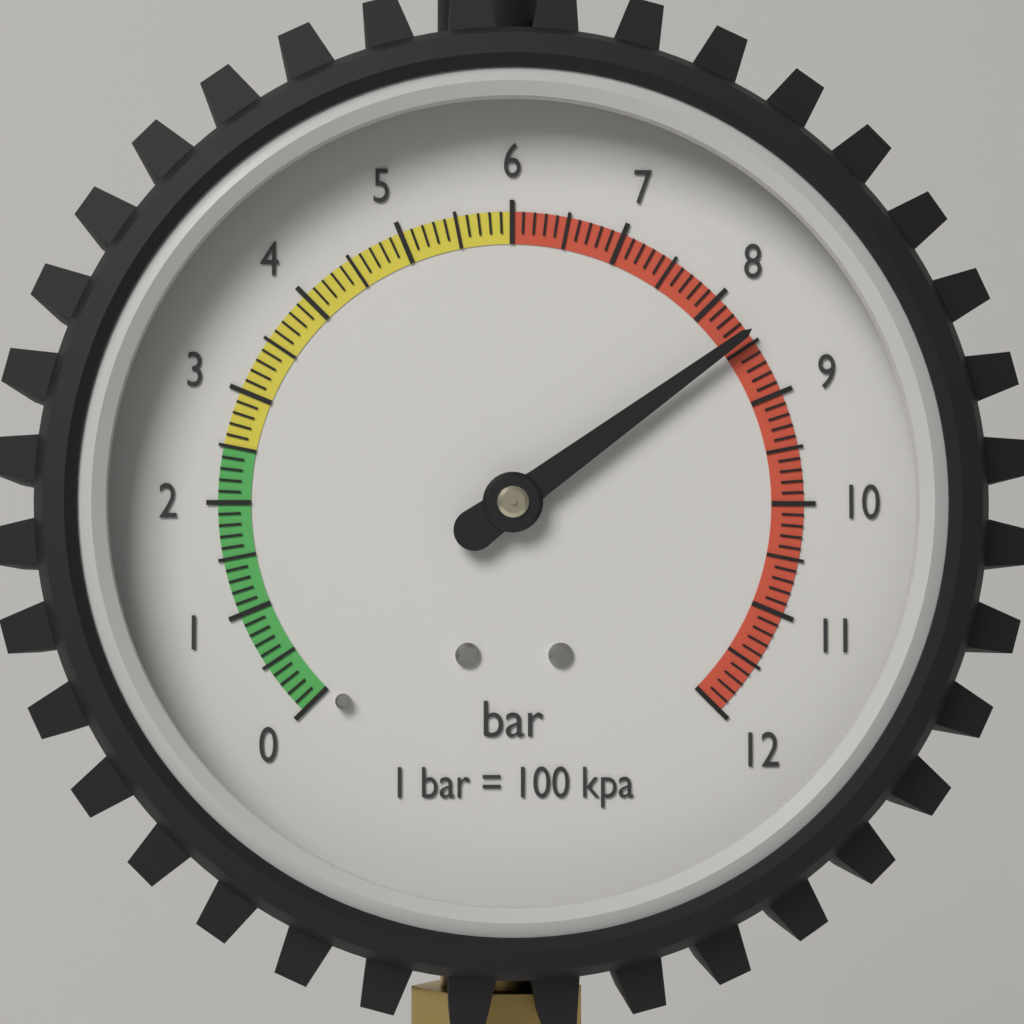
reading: 8.4 bar
